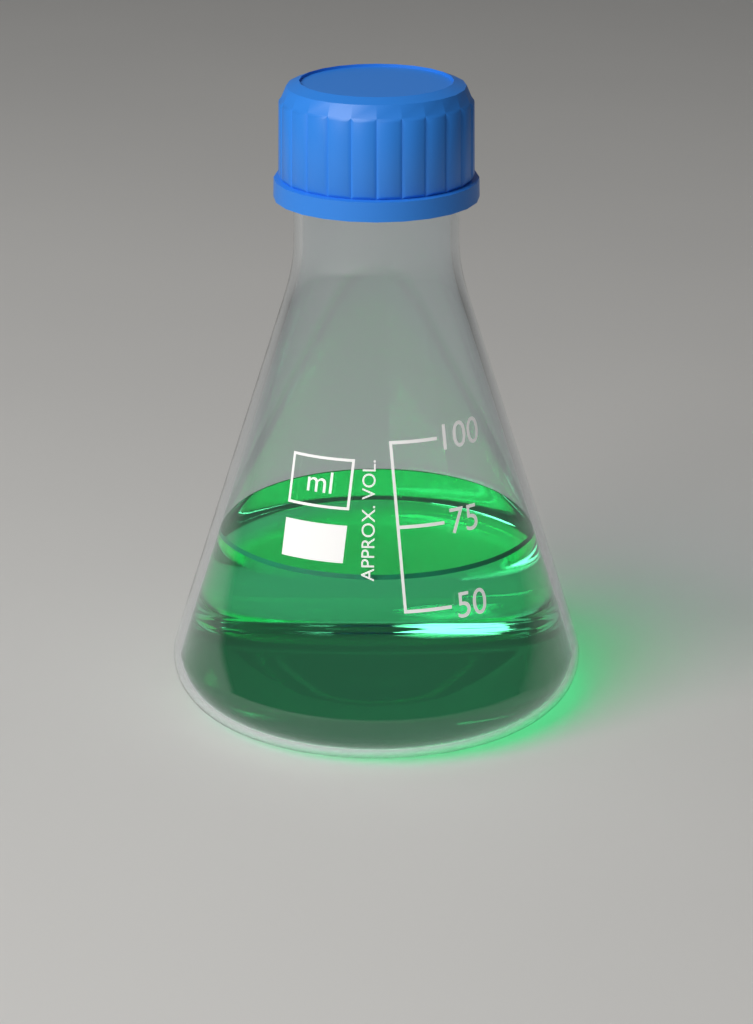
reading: 60 ml
